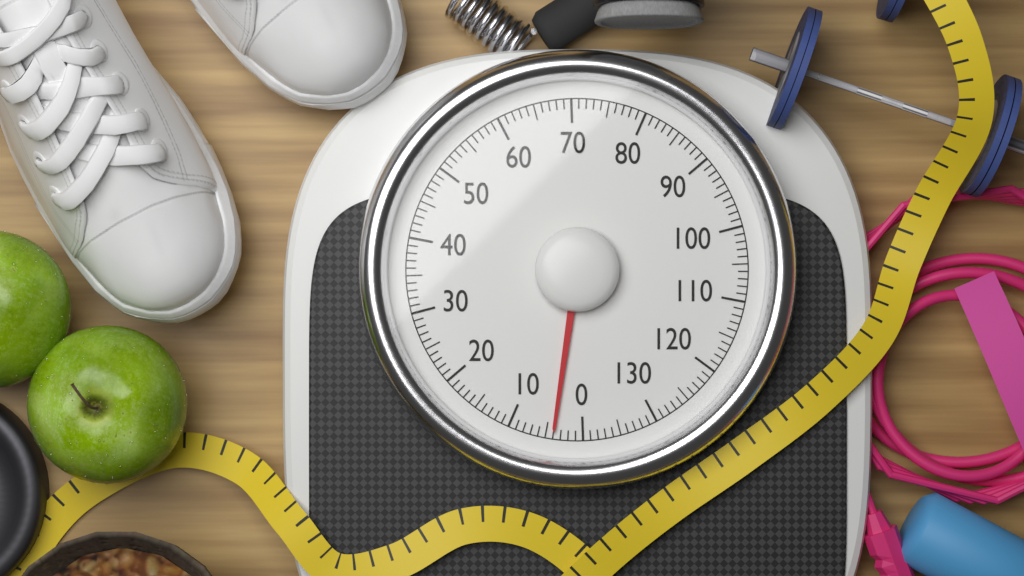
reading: 4 (no unit)
